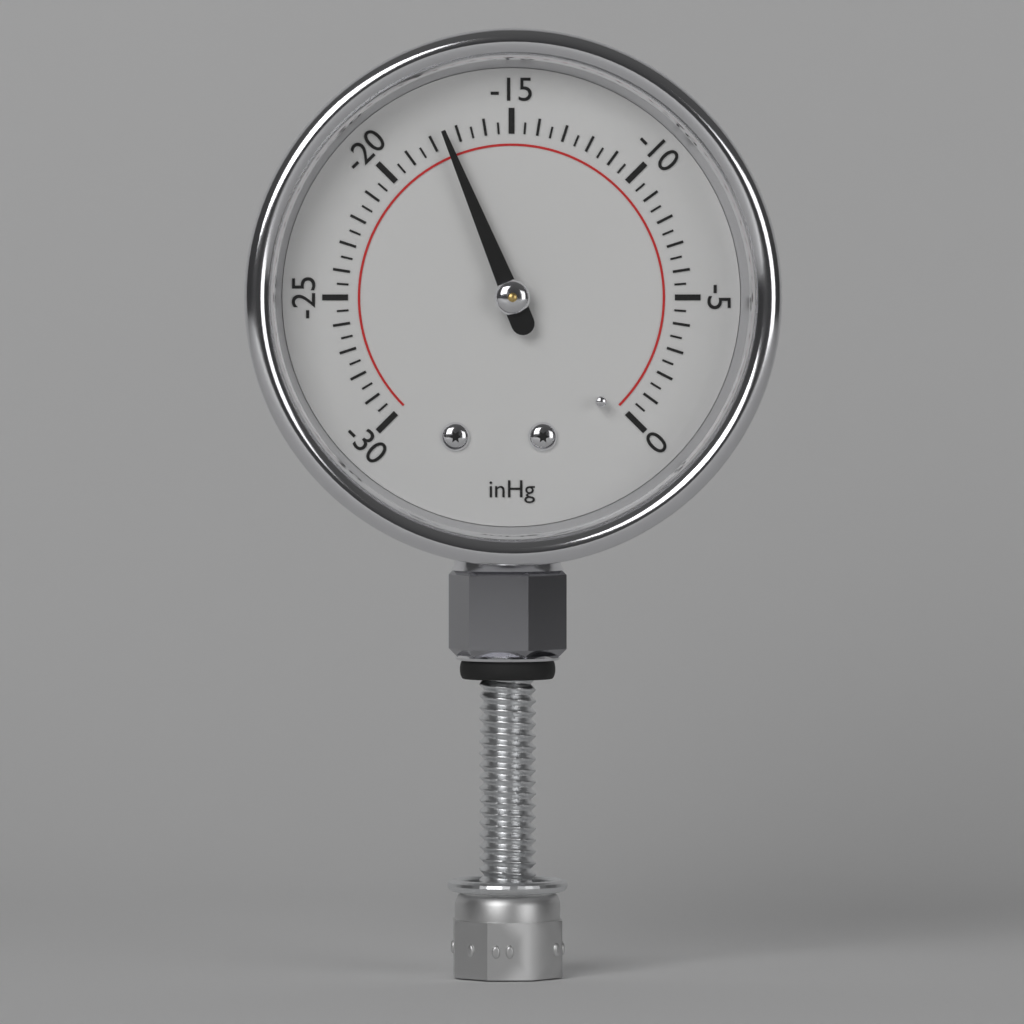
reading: -17.5 inHg
